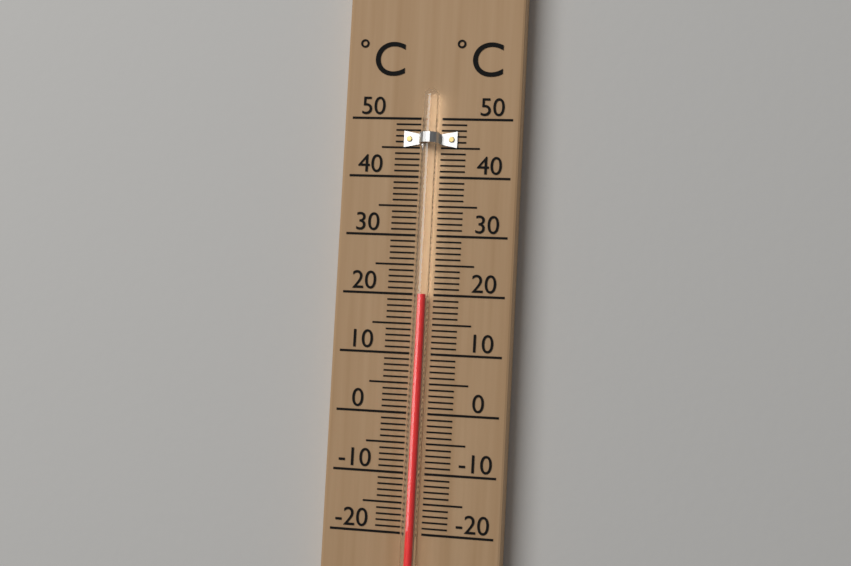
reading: 20 °C
